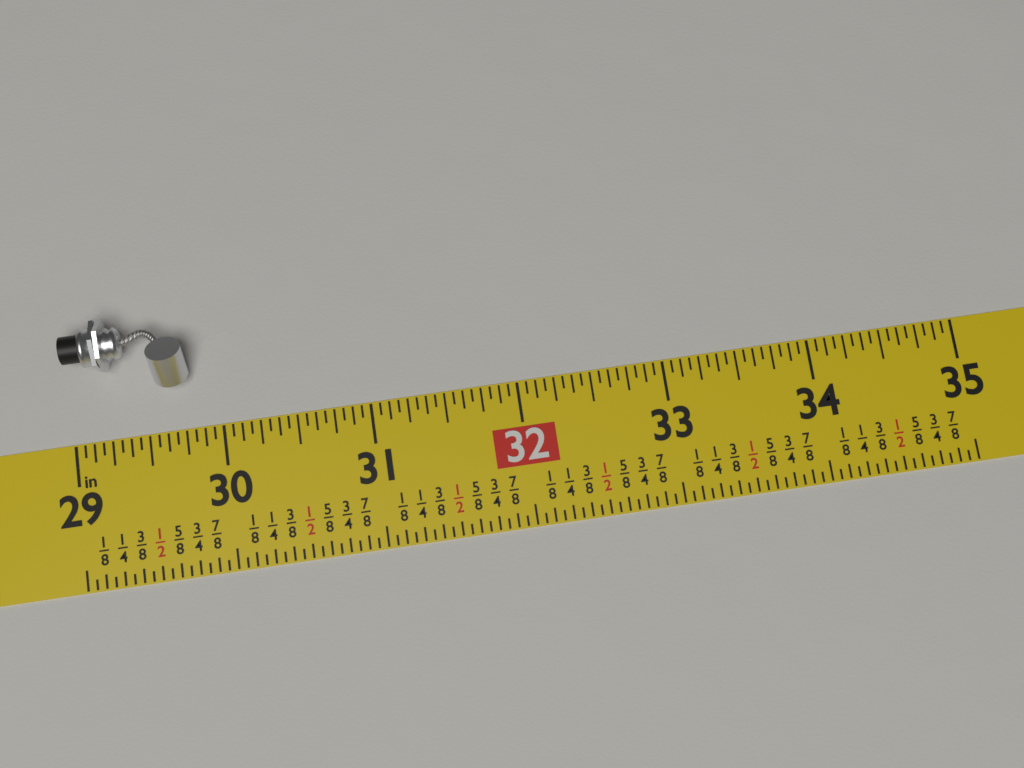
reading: 29.8125 in
